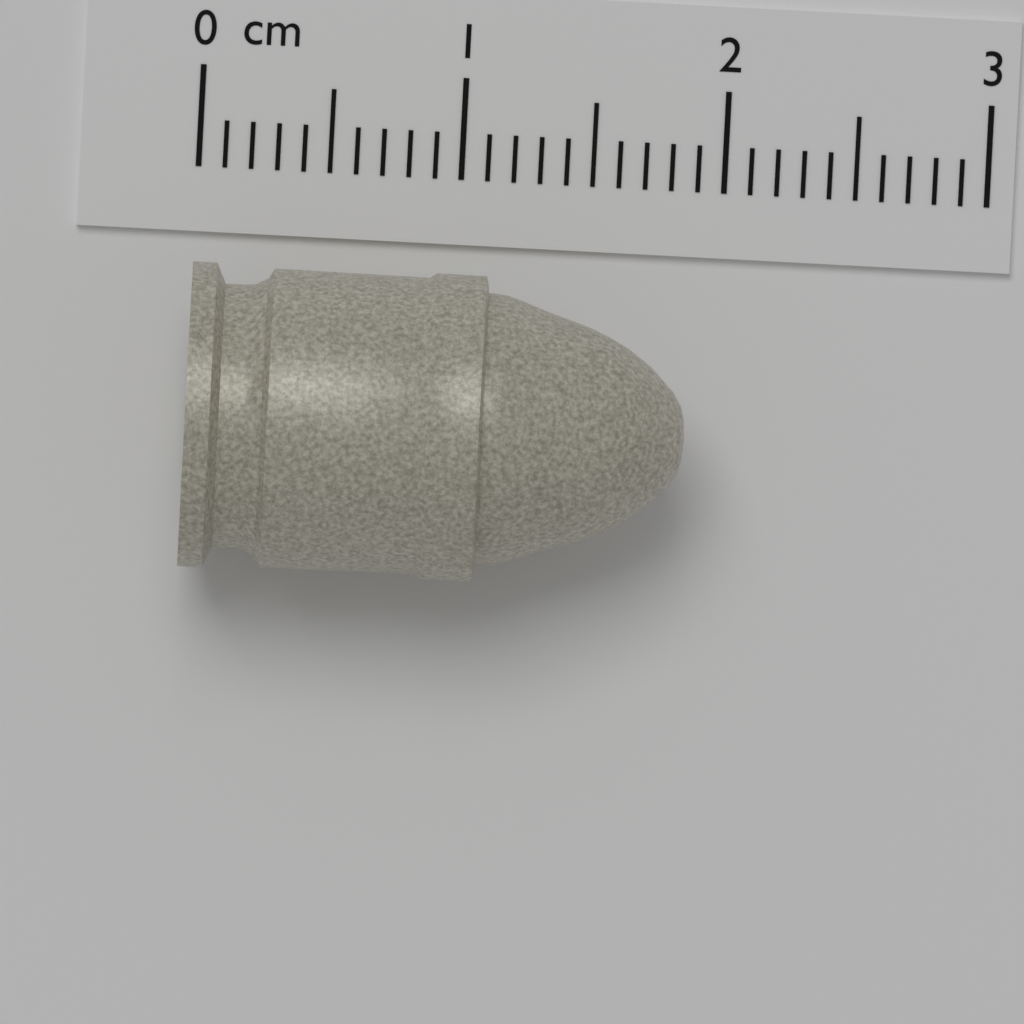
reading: 1.9 cm
